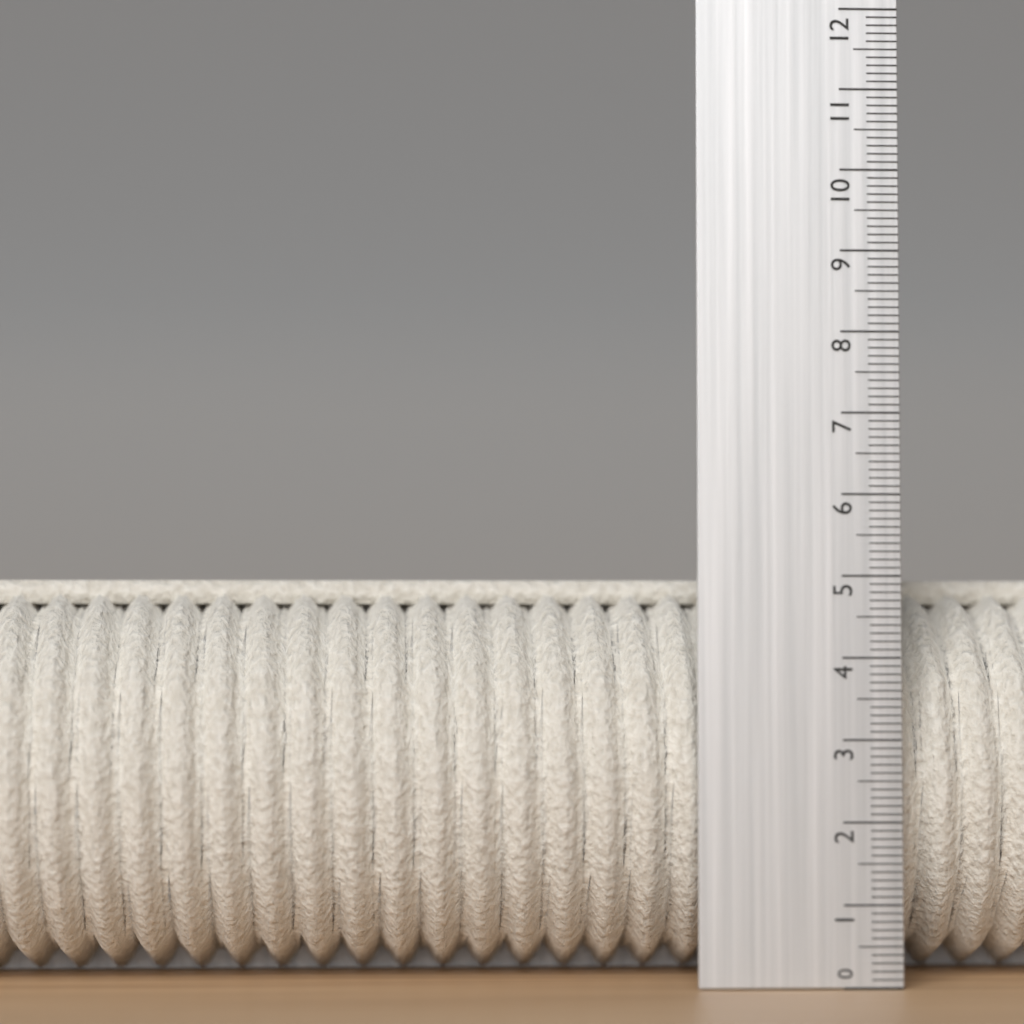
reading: 5.0 (no unit)
